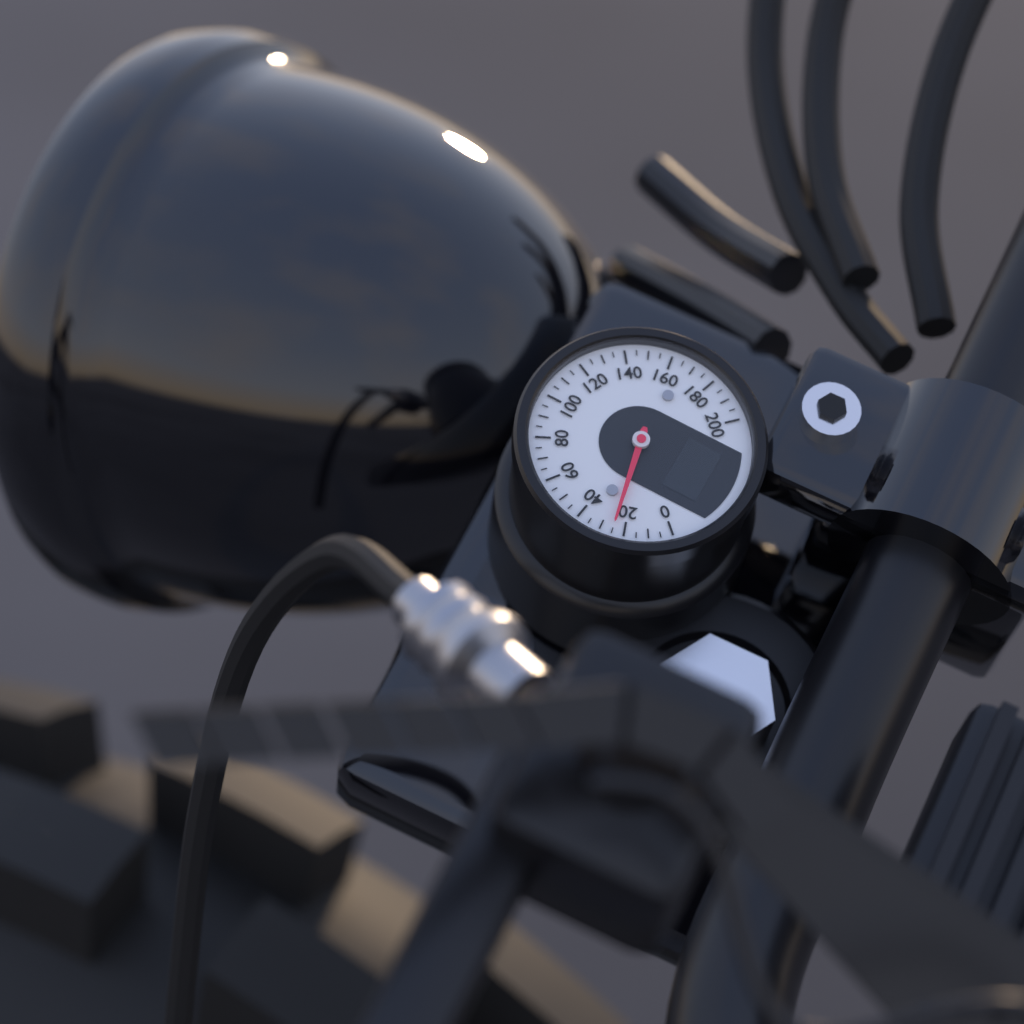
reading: 25 (no unit)
